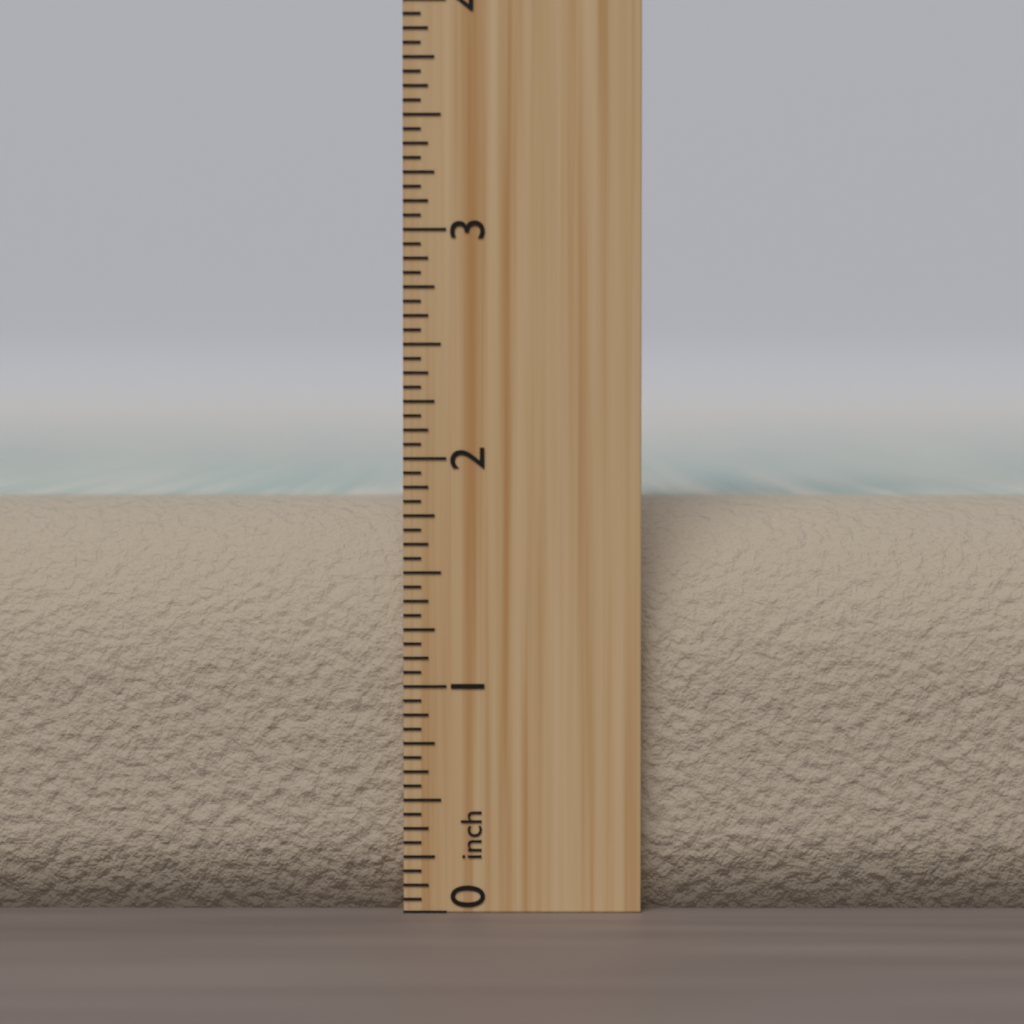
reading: 1.8125 inch
